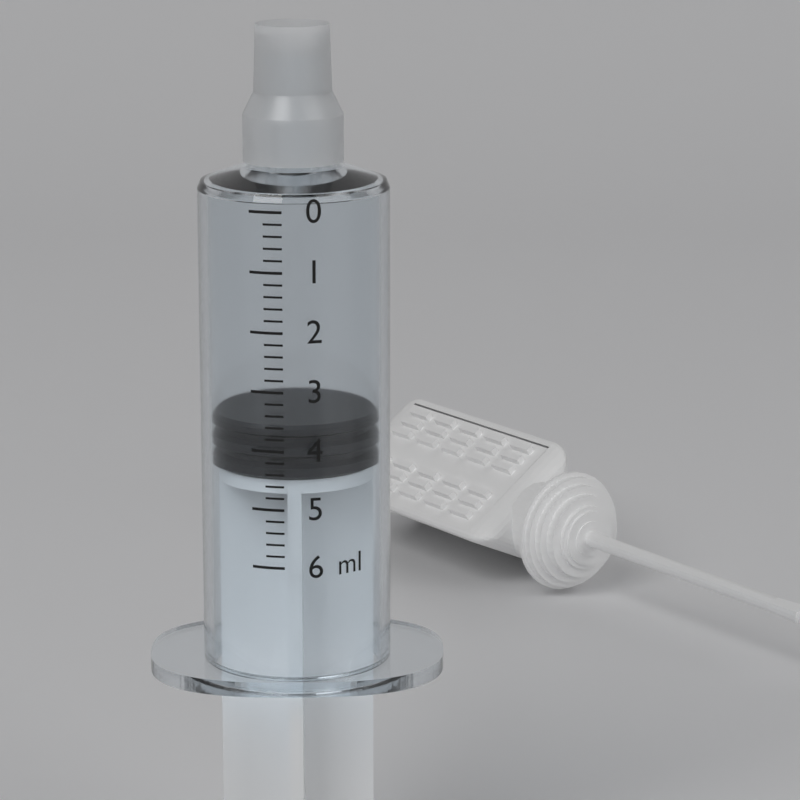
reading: 3.6 ml
